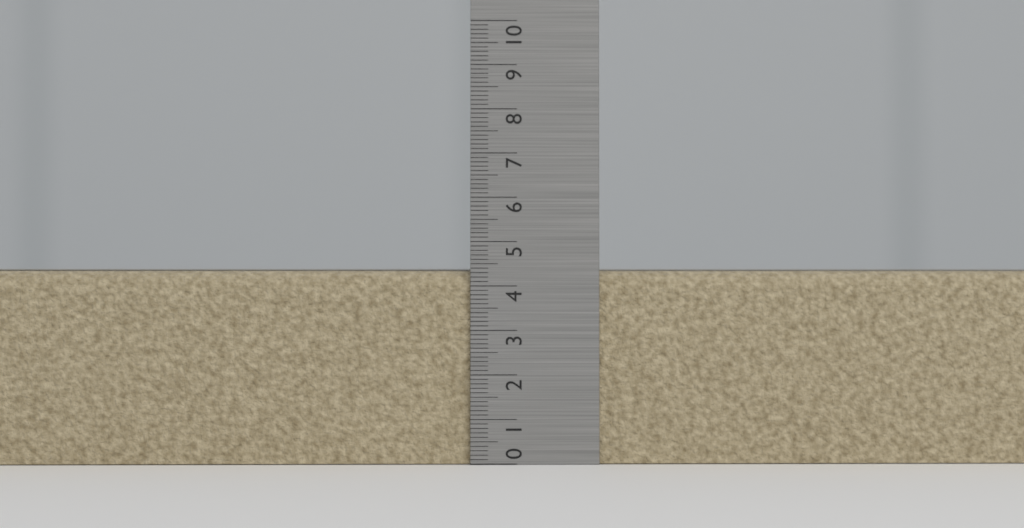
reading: 4.4 (no unit)
